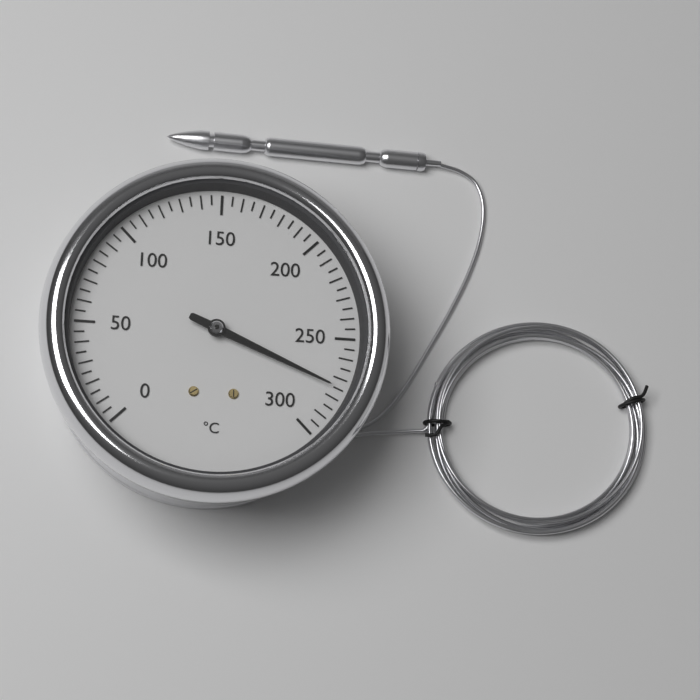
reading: 275 °C
